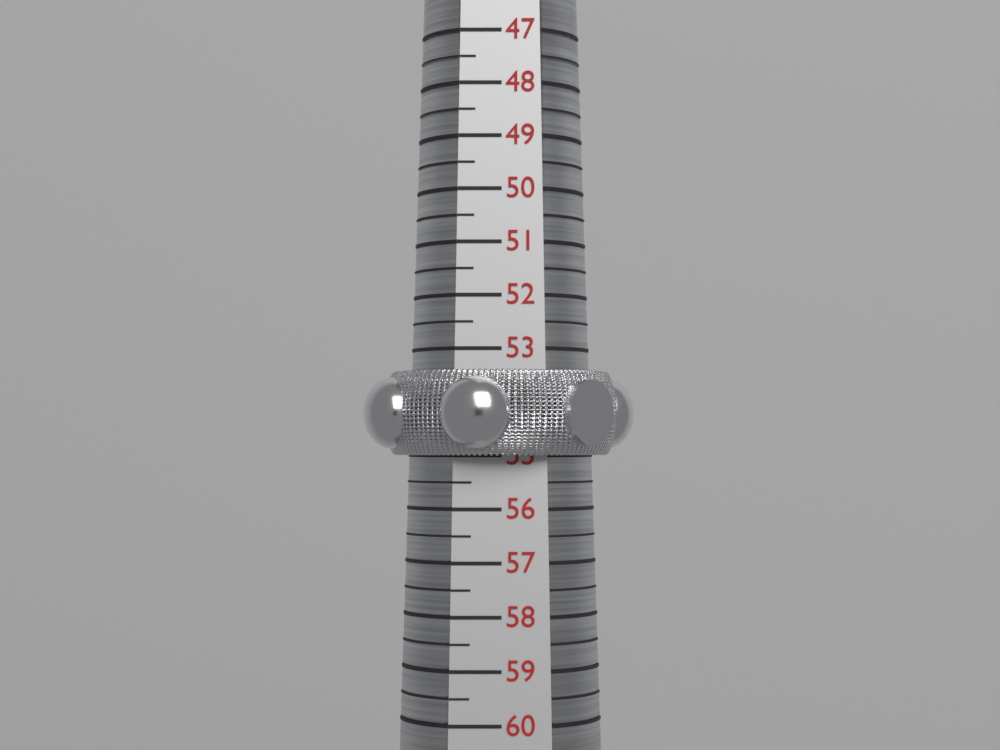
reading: 55.0 (no unit)
